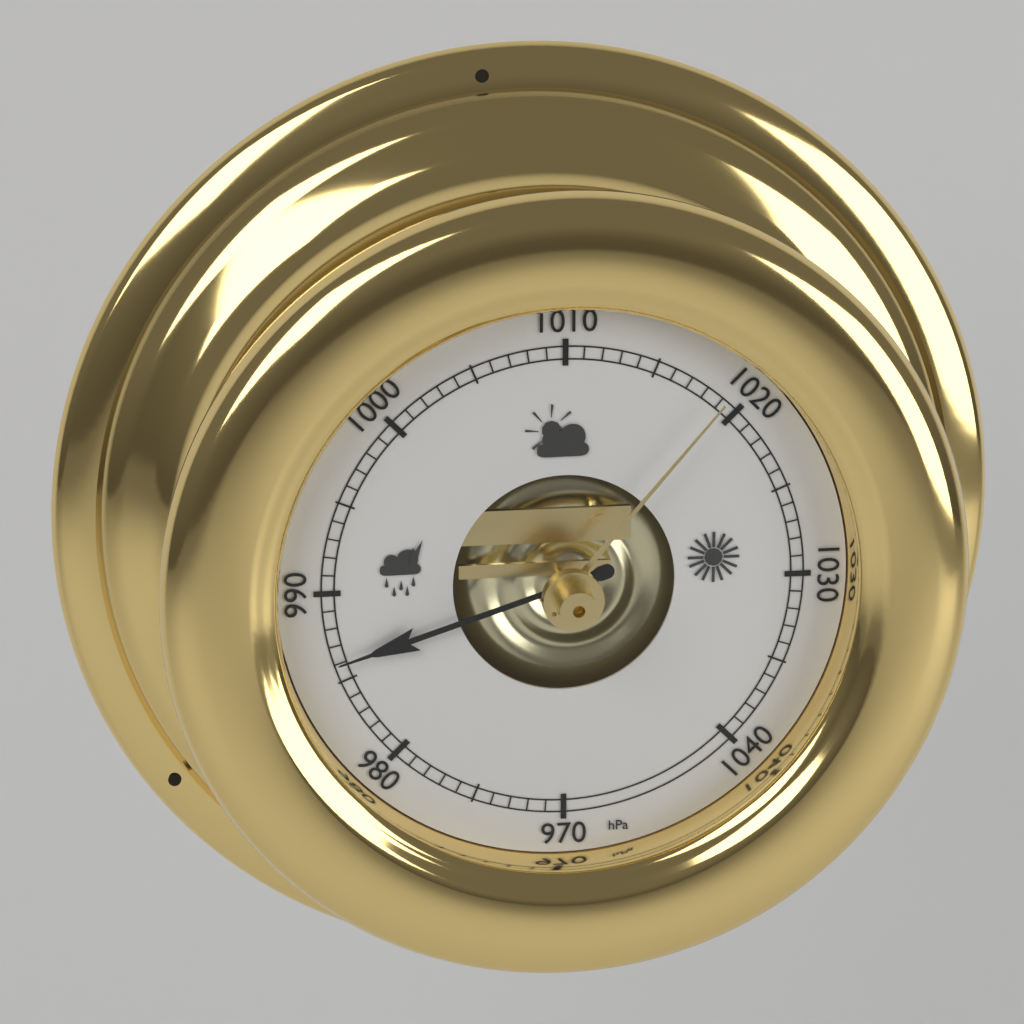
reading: 986 hPa
